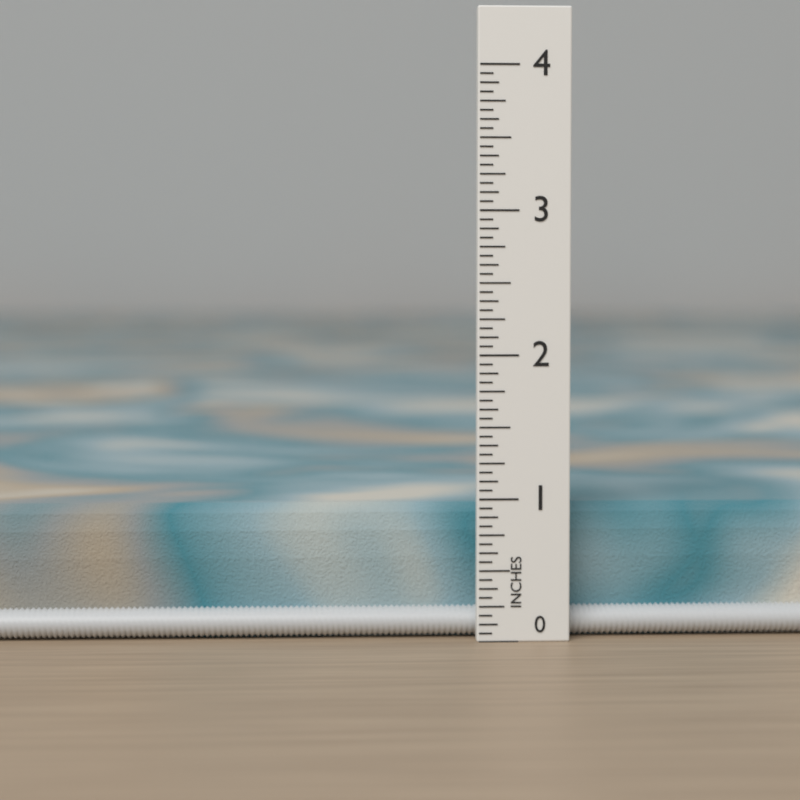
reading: 0.9375 in
